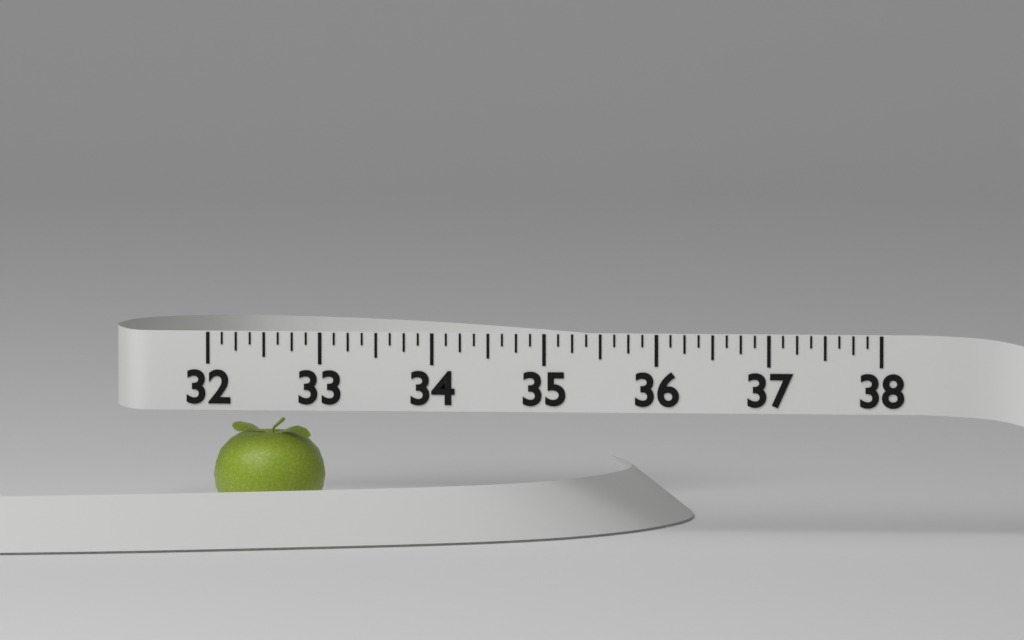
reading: 33.000 (no unit)
